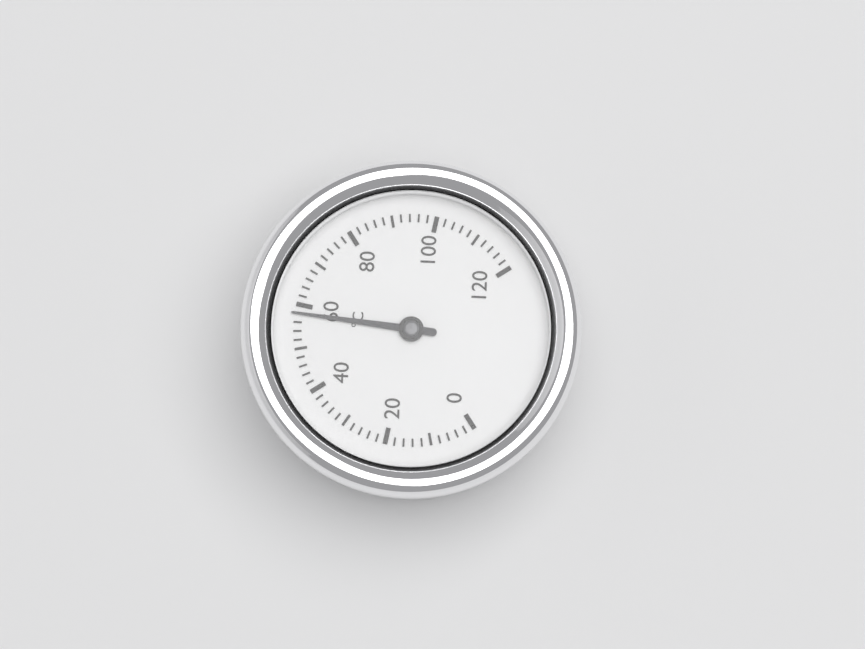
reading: 58 °C
